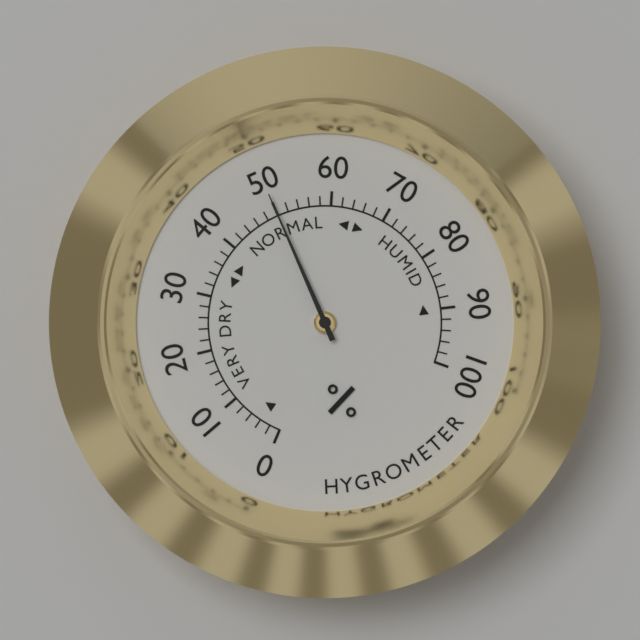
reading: 50 %
